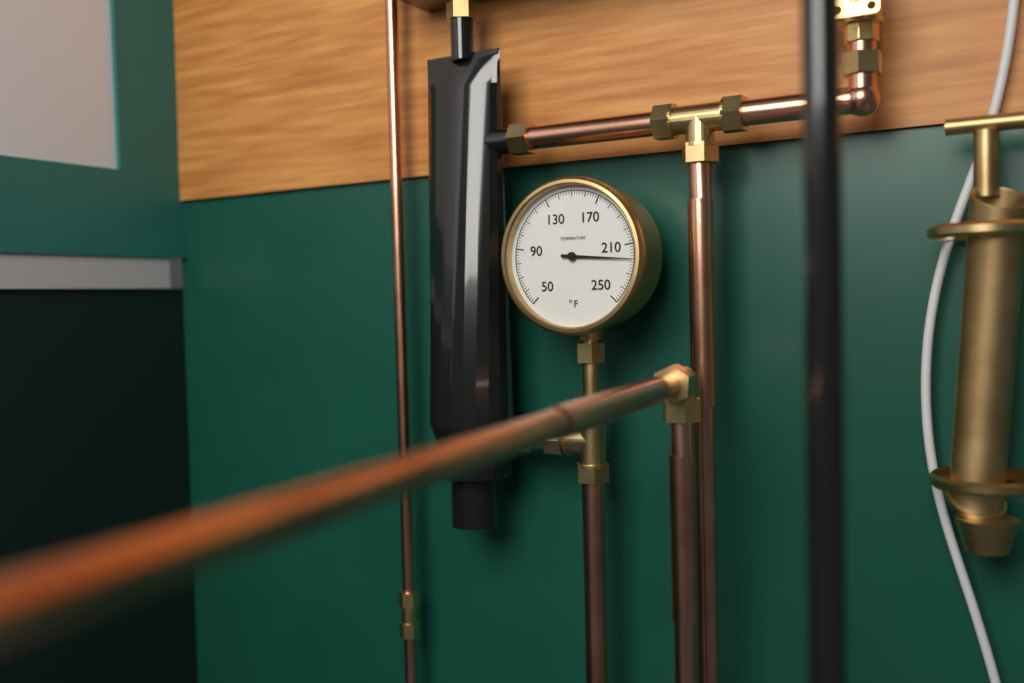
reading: 220 °F
